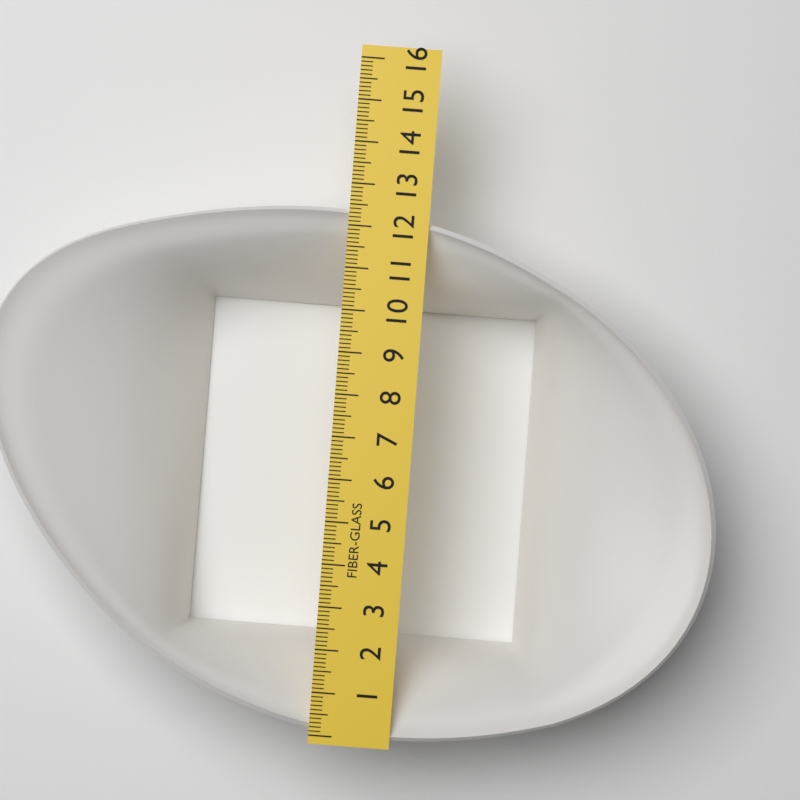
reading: 12.4 (no unit)
